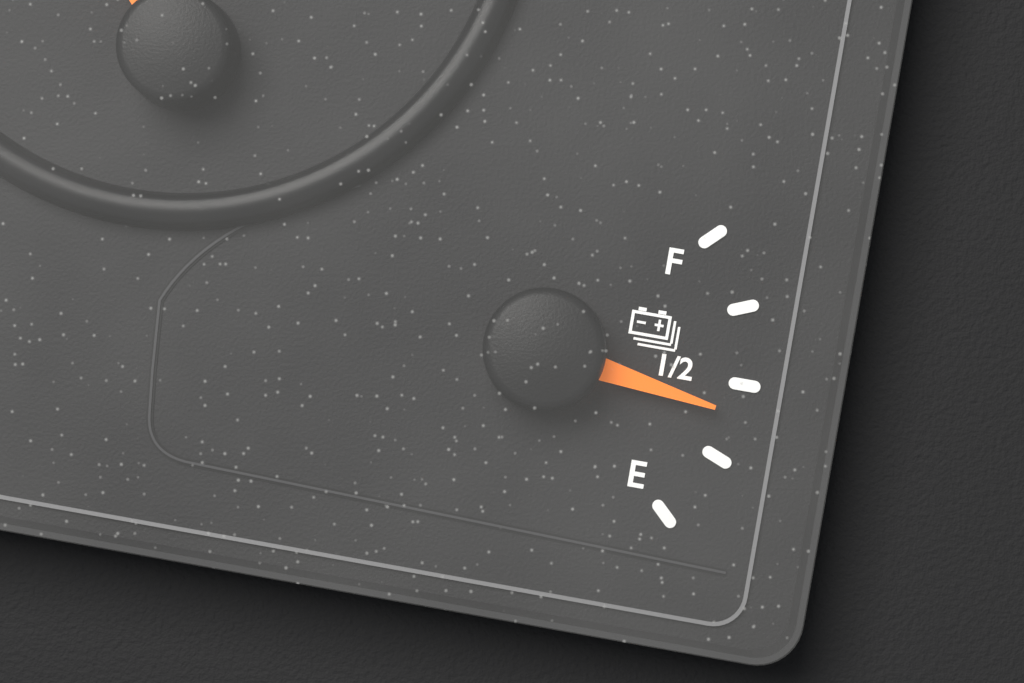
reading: 0.40 (no unit)
